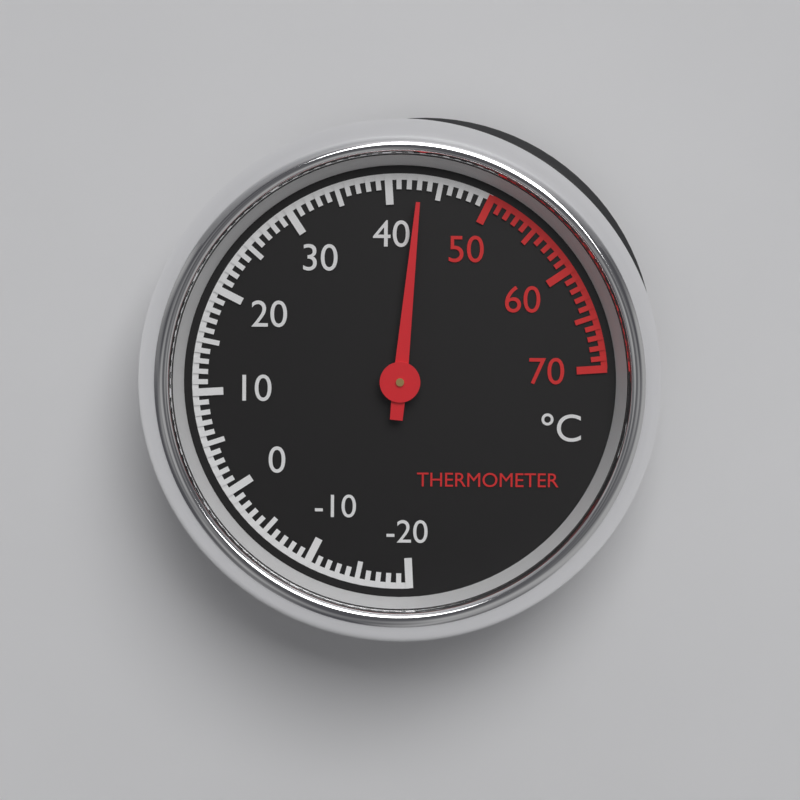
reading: 43 °C
